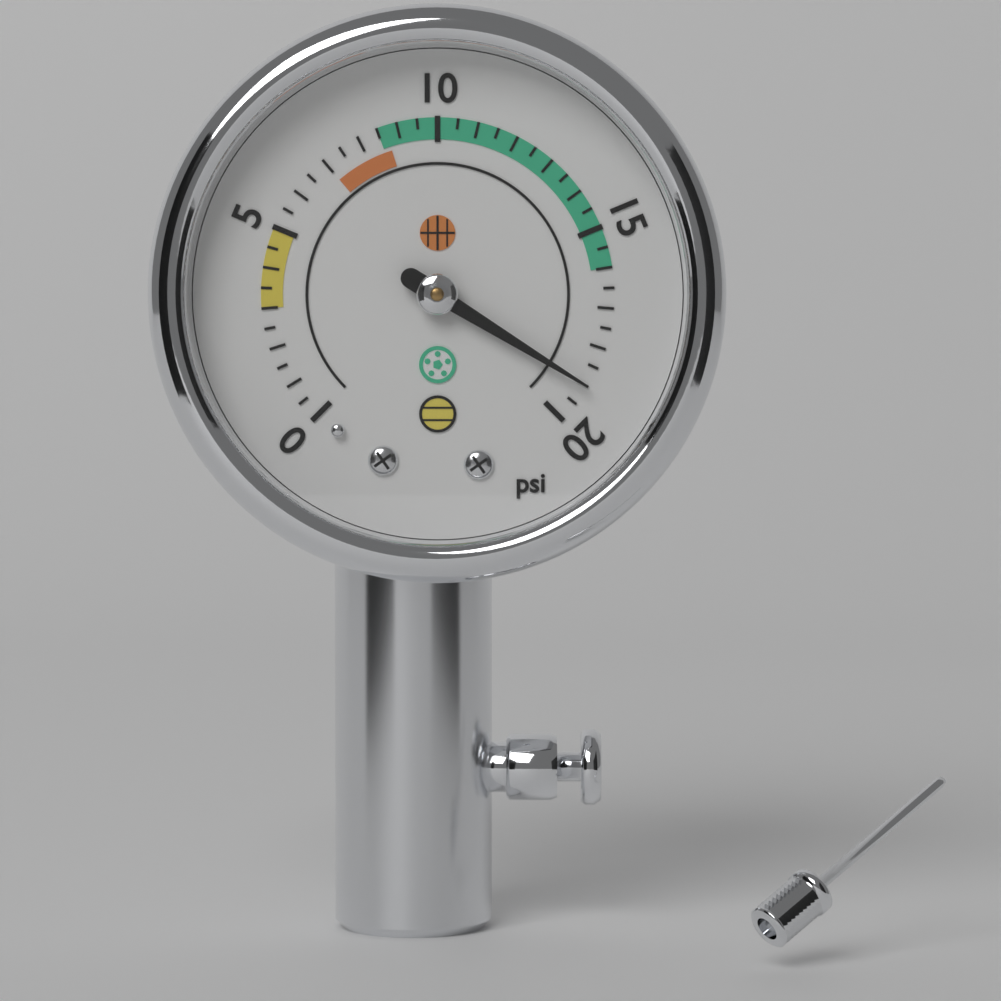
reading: 19.0 psi
